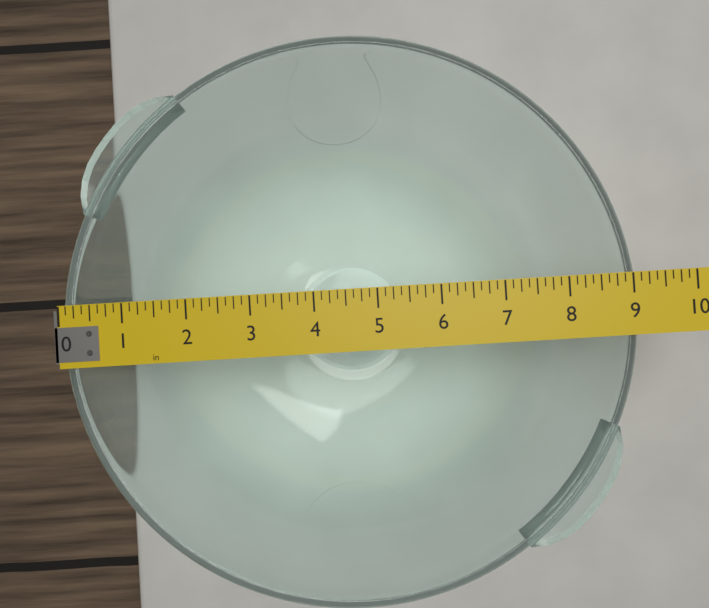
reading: 9.125 in
